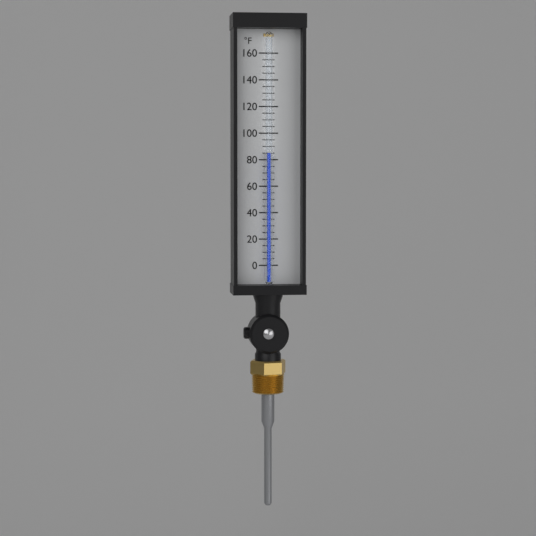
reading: 85 °F
